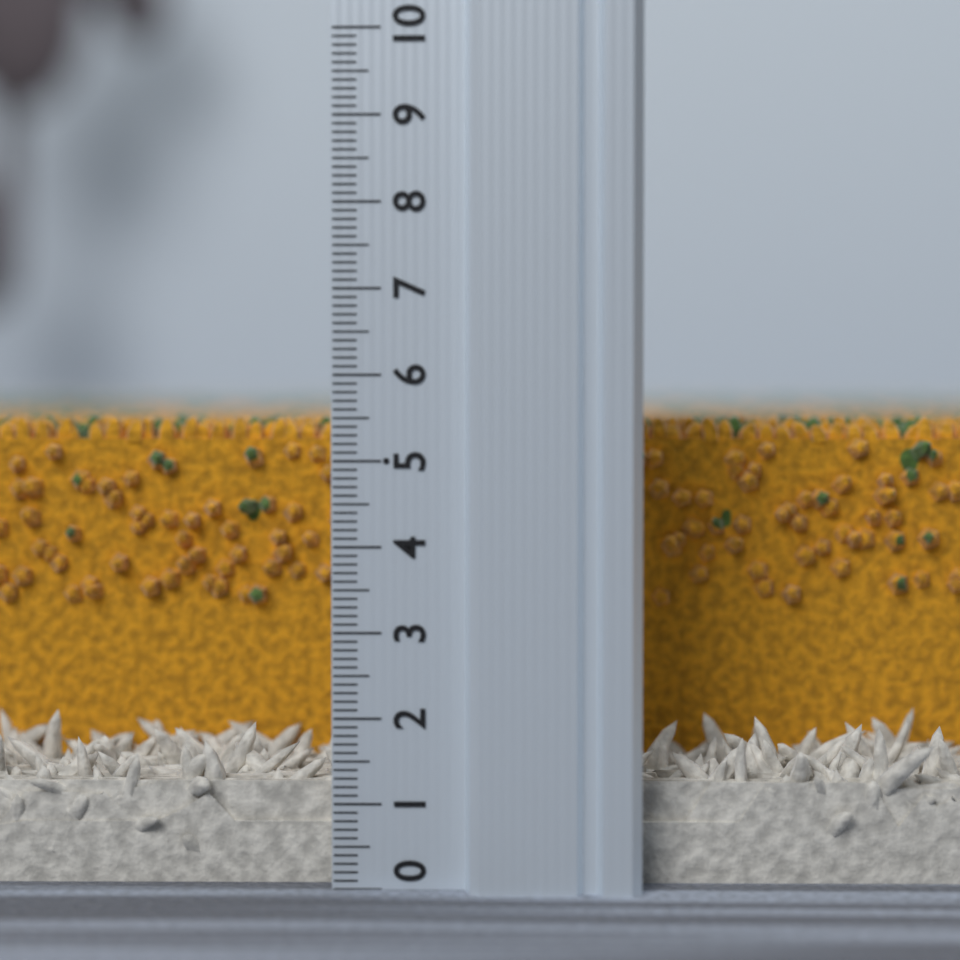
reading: 5.5 (no unit)
